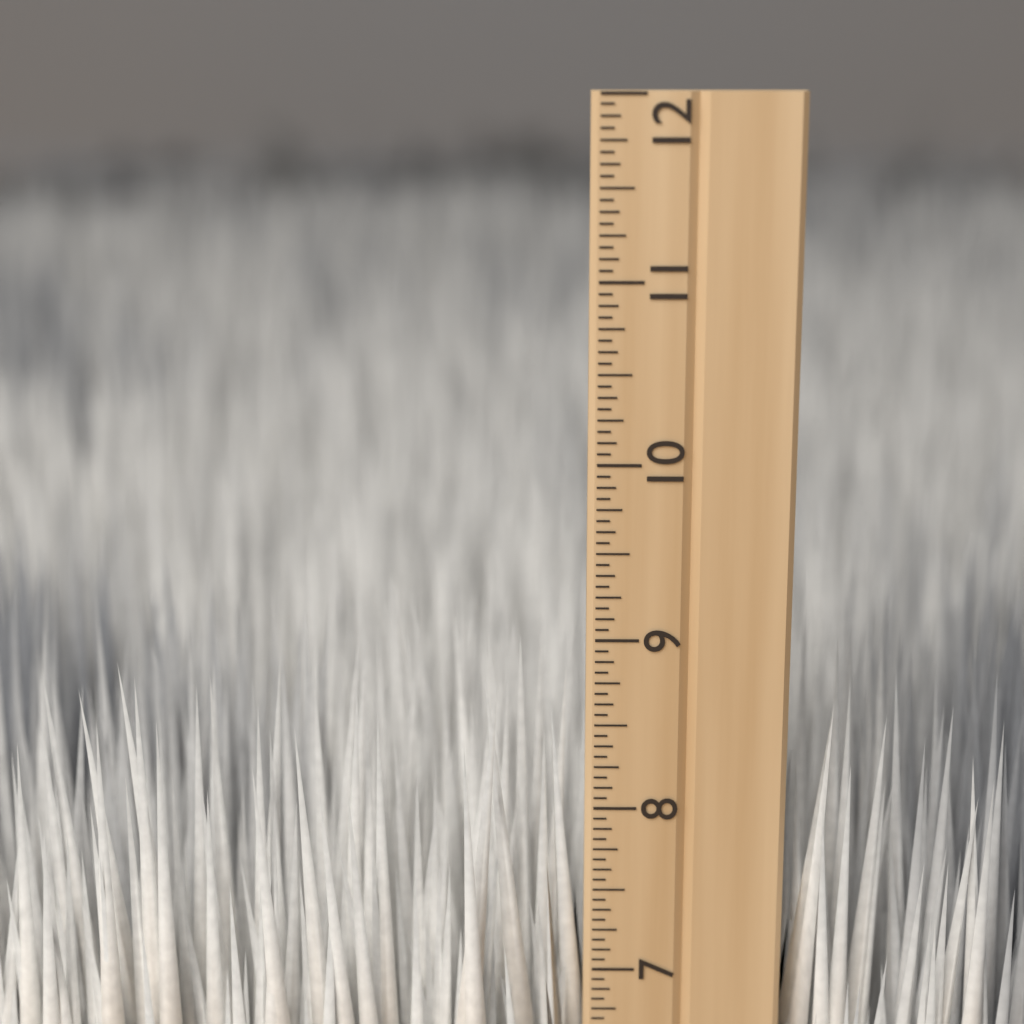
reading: 8.8750 inch
